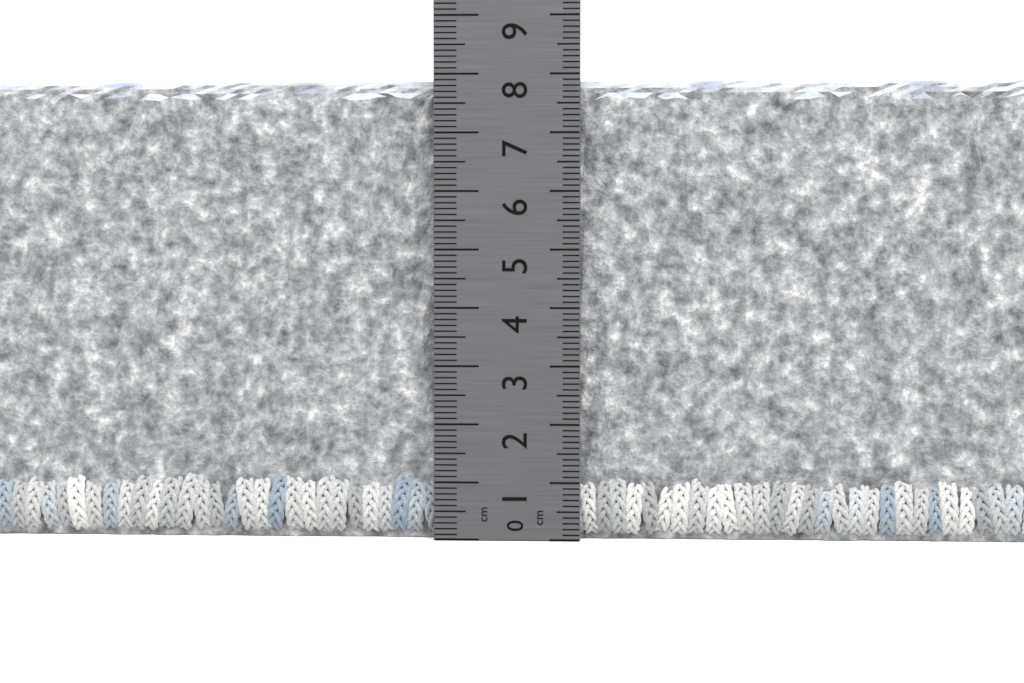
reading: 7.9 cm
